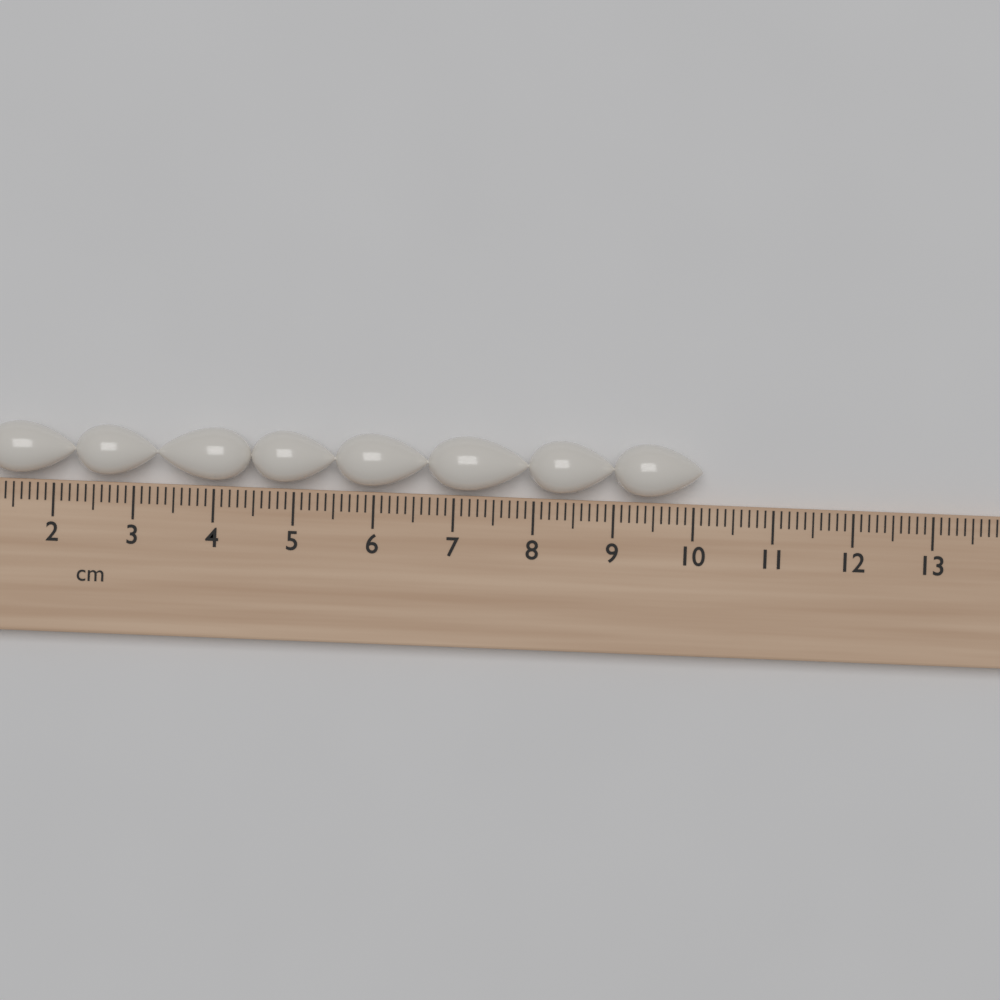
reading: 10.1 cm
